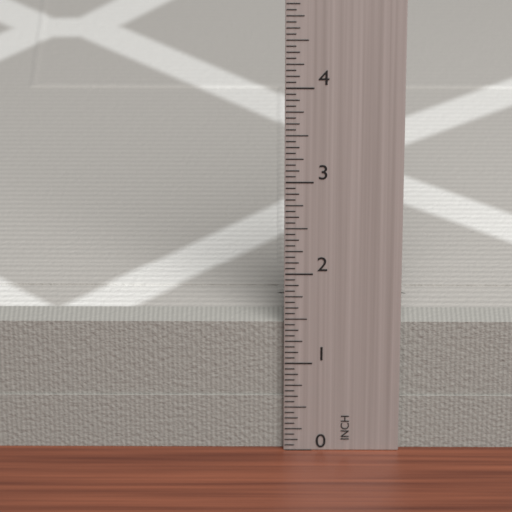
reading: 1.4375 in
